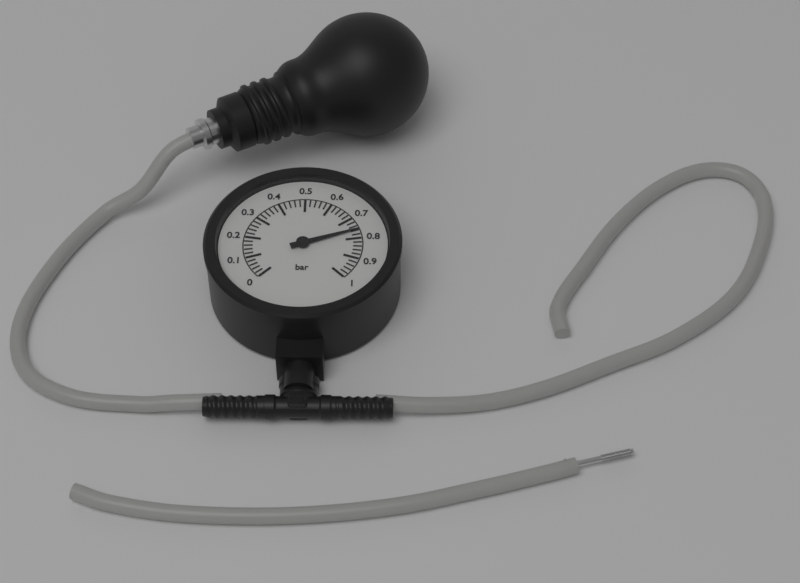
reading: 0.76 bar
